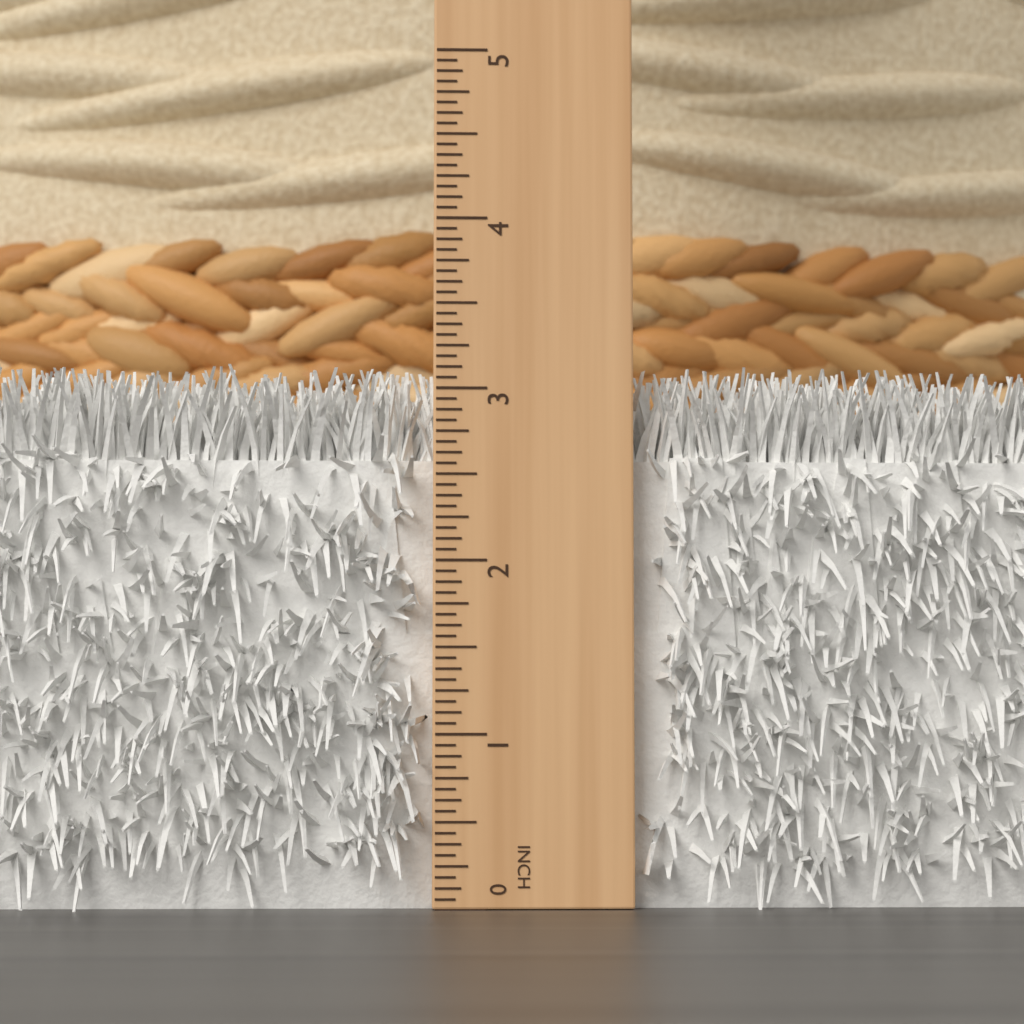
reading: 3.1250 in
